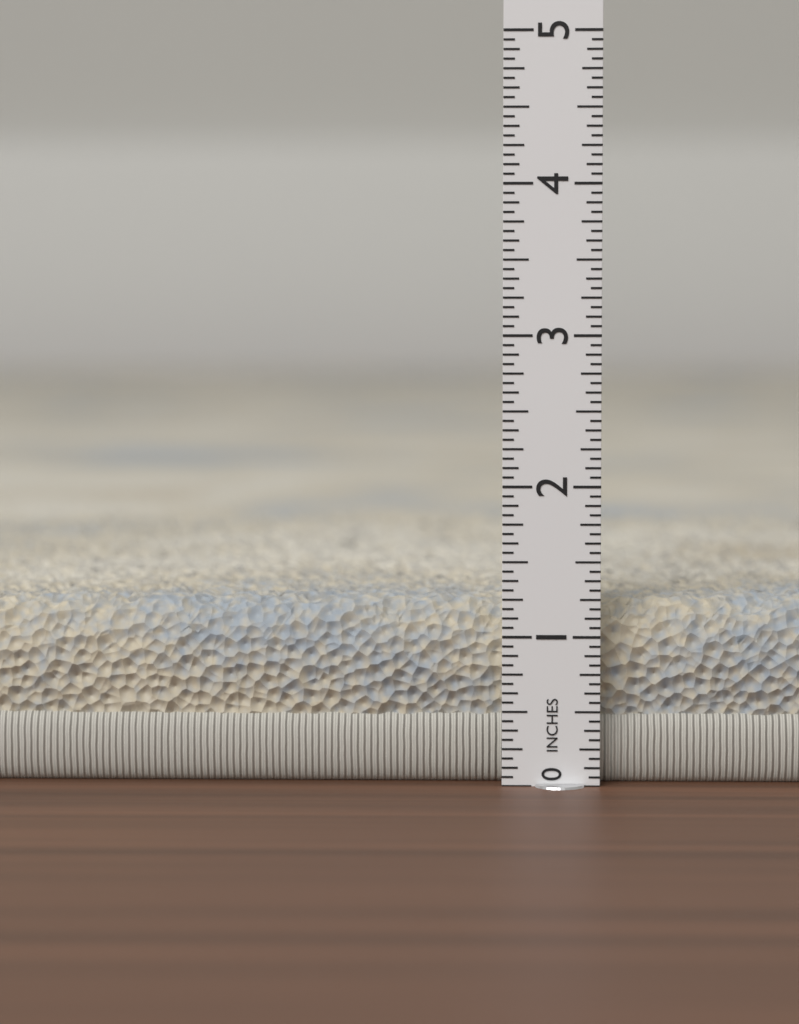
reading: 1.2500 in
